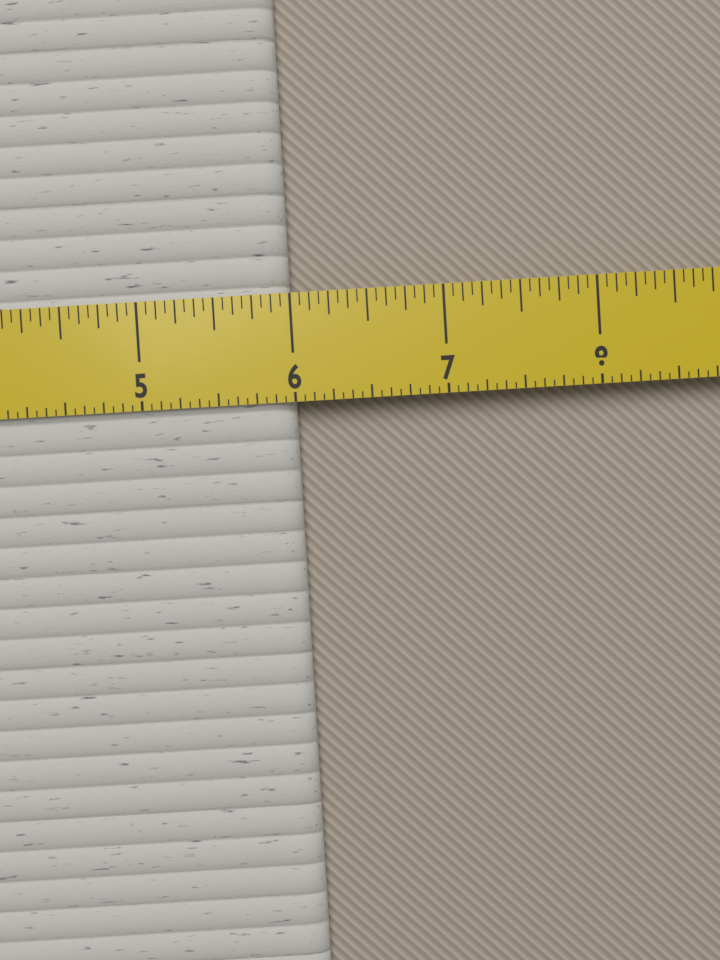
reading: 6.0000 in
